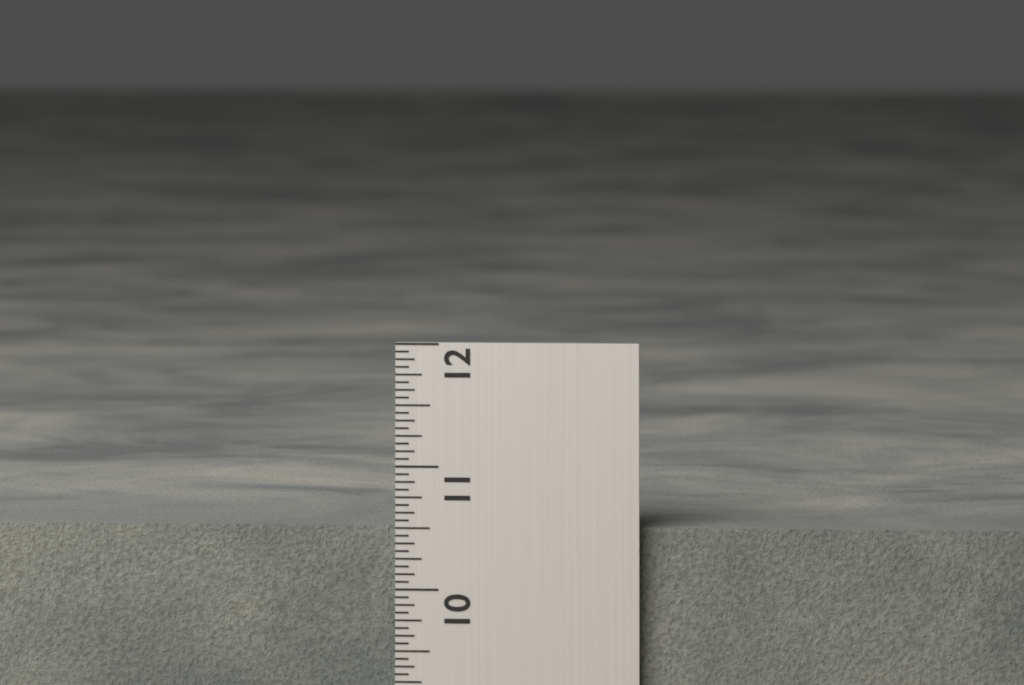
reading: 10.5000 in
